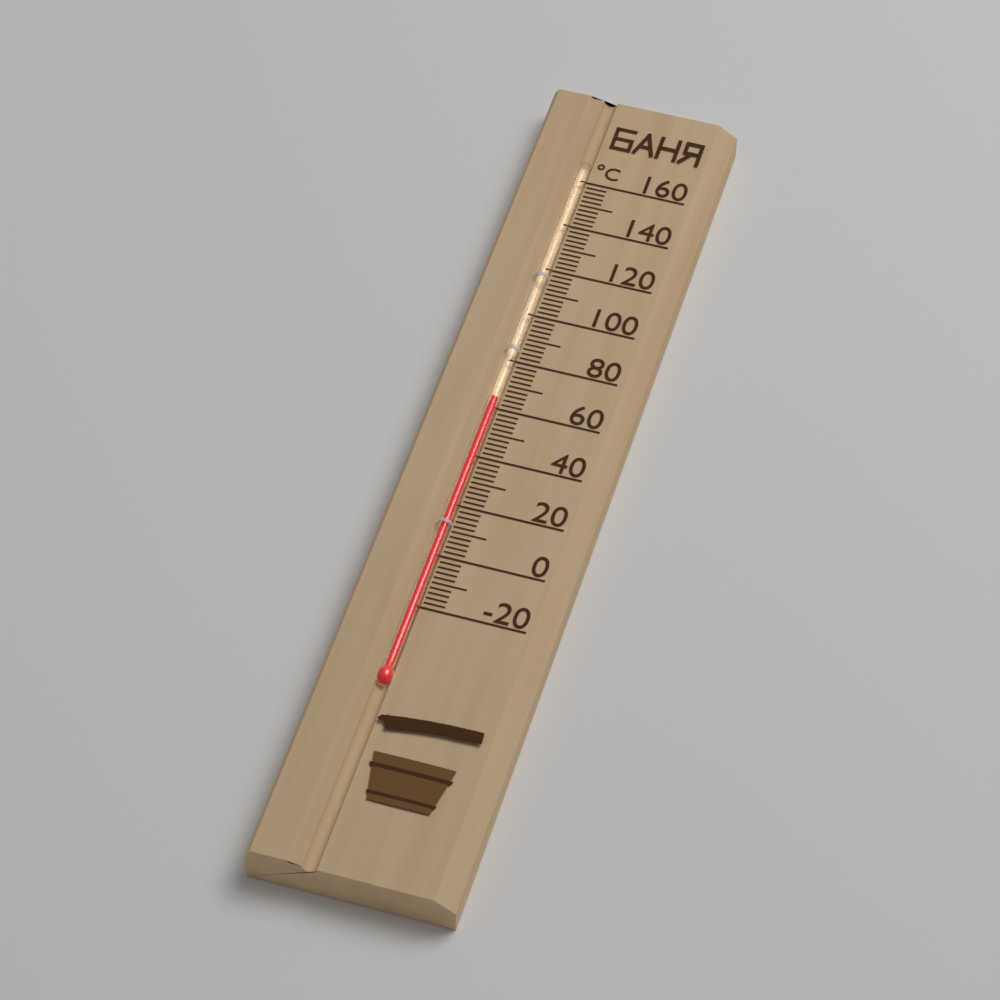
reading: 64 °C
